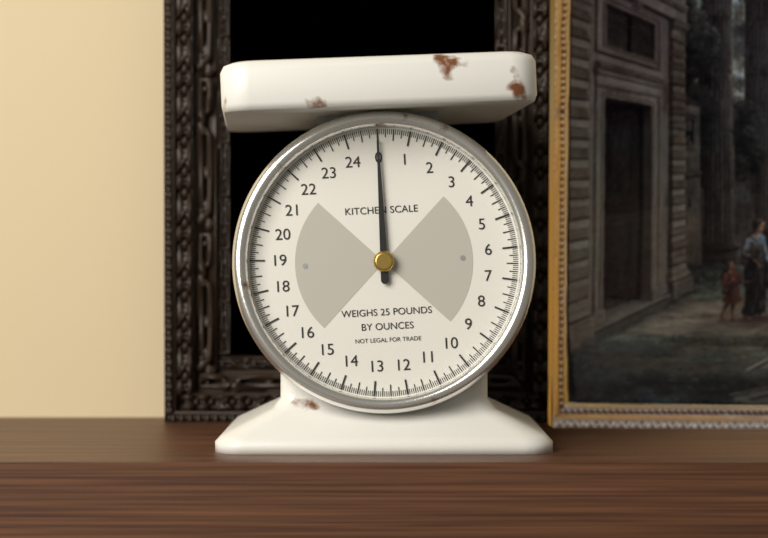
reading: 0.0000 lb
